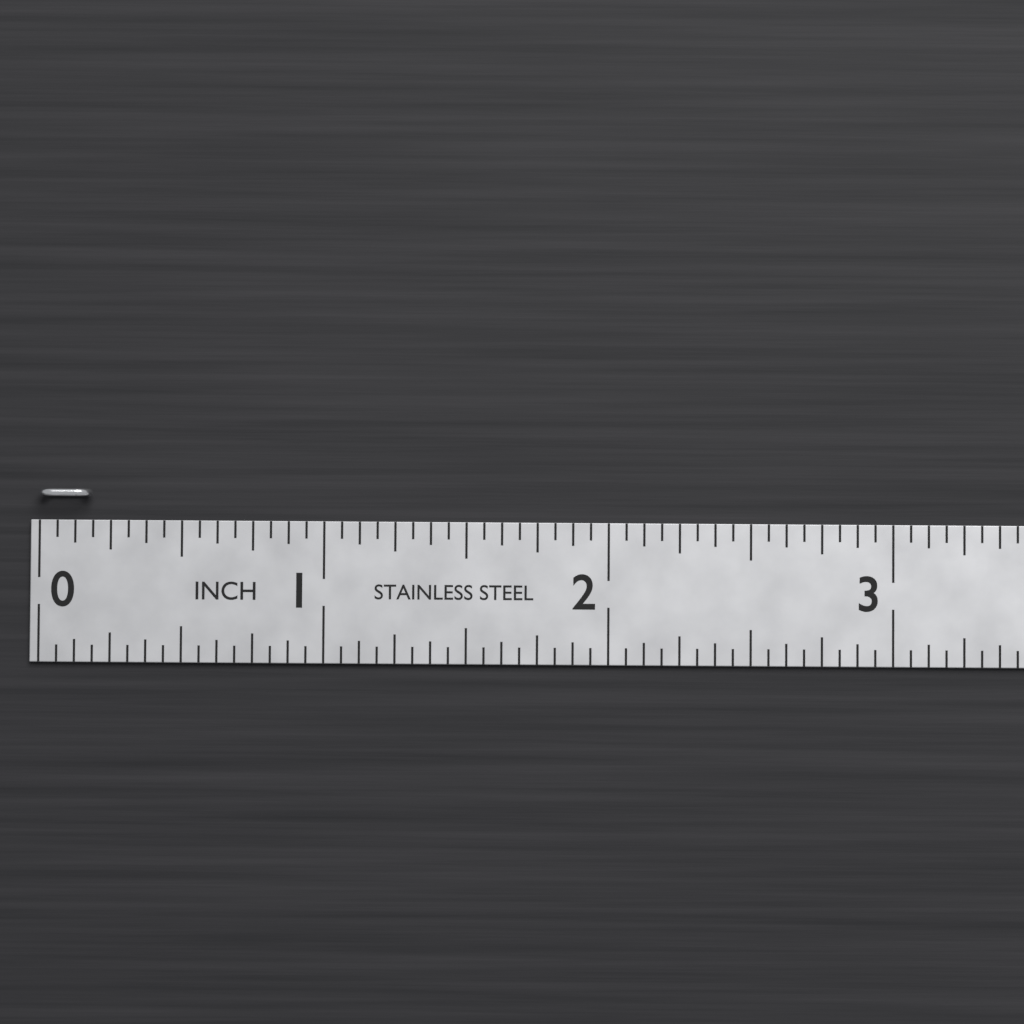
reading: 0.1875 in
